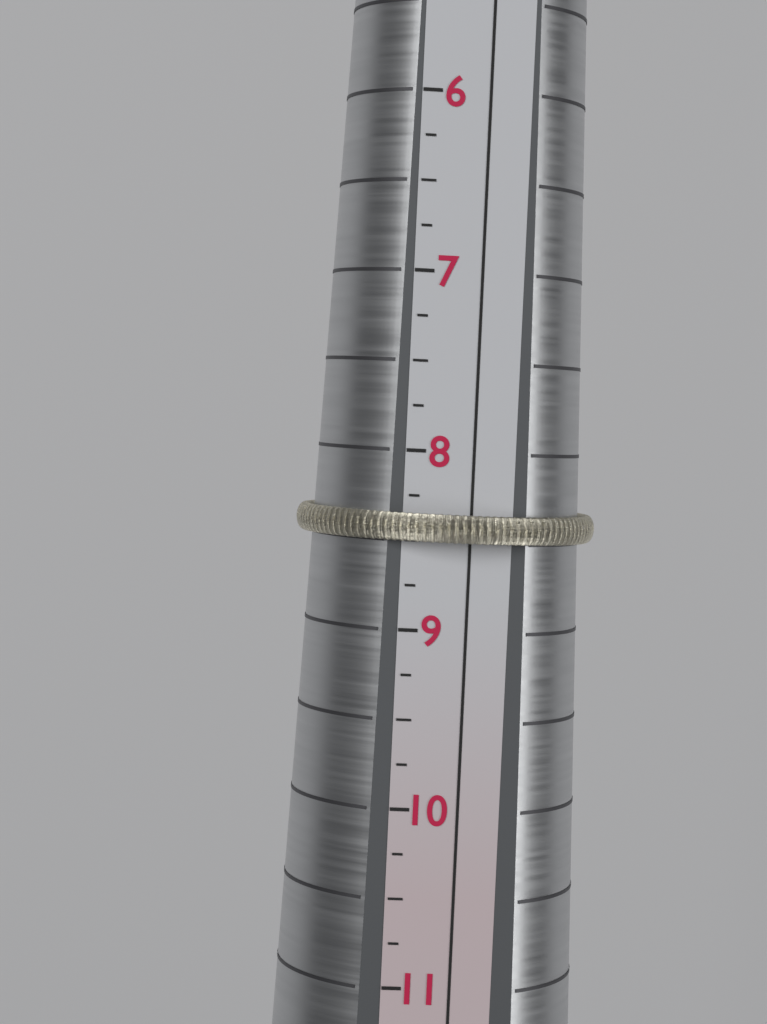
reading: 8.50 (no unit)
